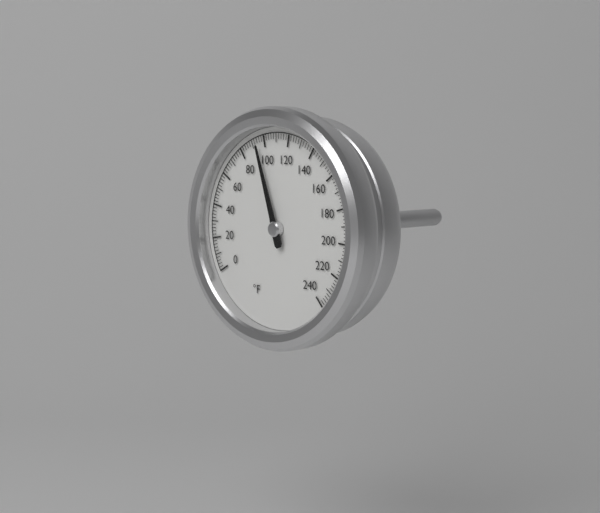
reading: 94 °F
